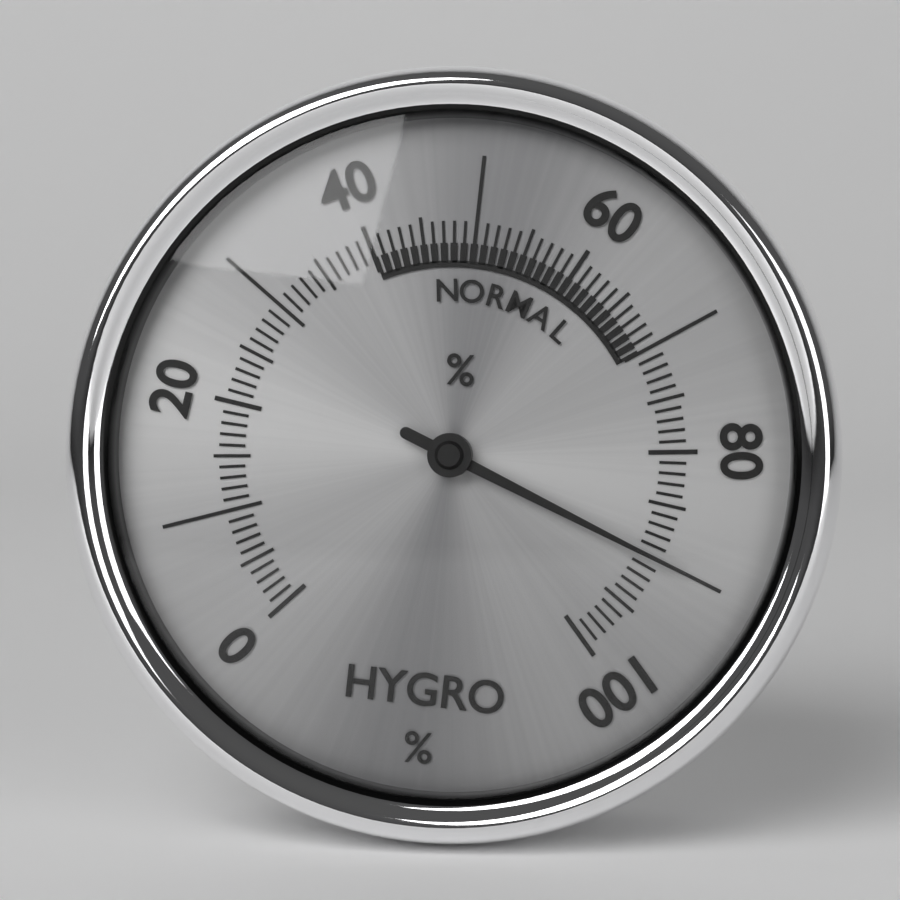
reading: 90 %
